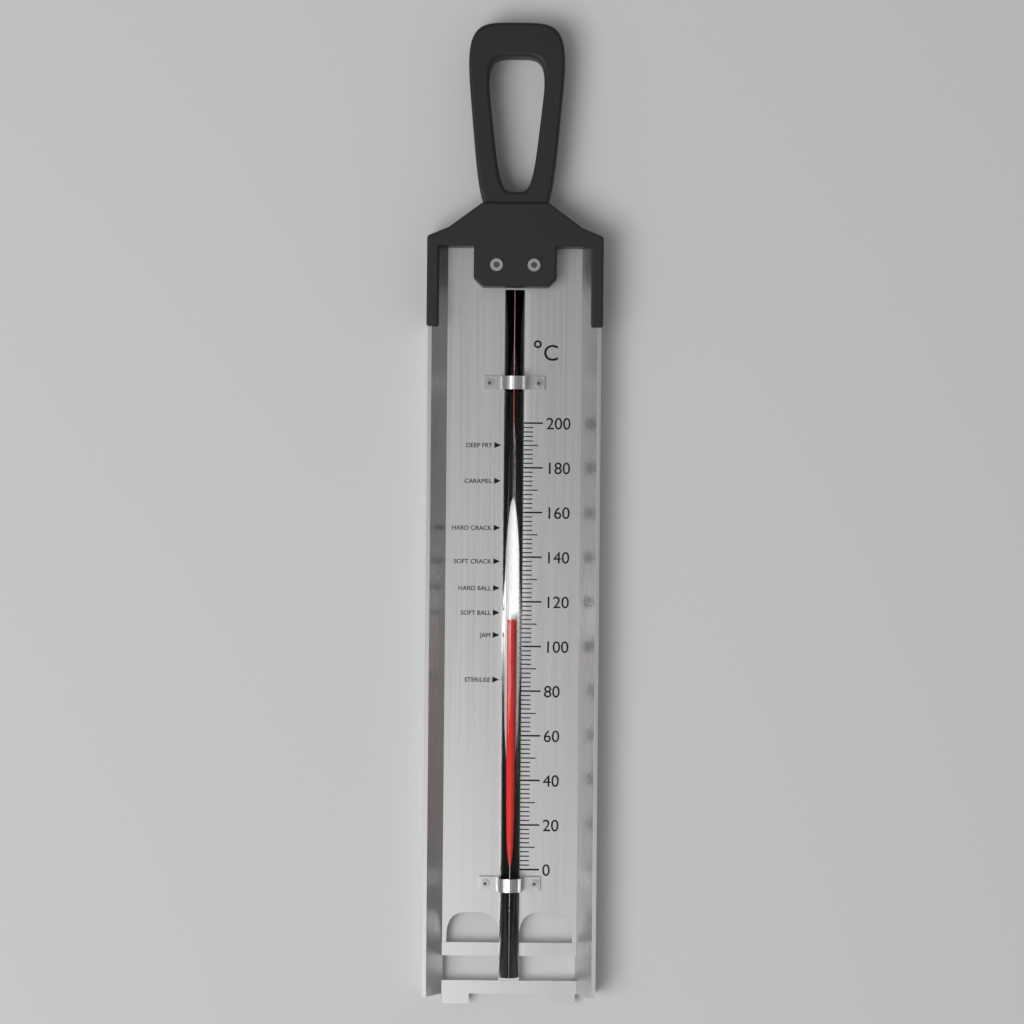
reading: 112 °C
